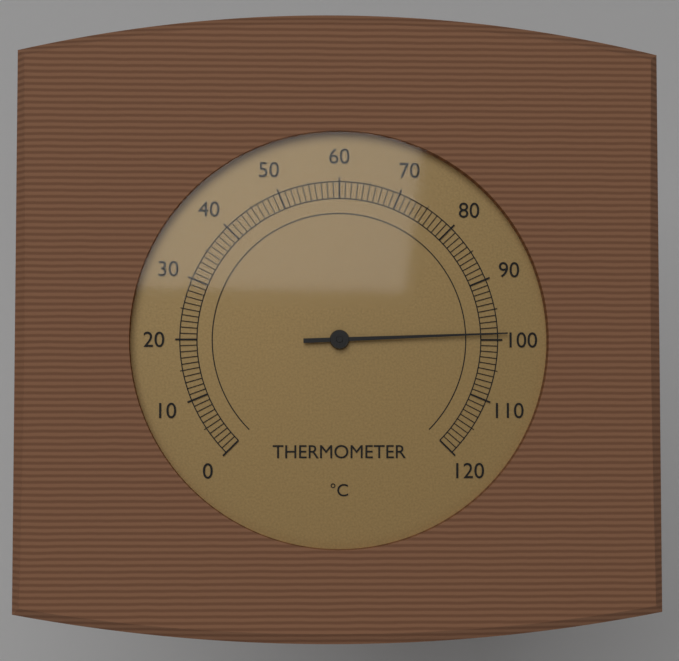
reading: 99 °C
